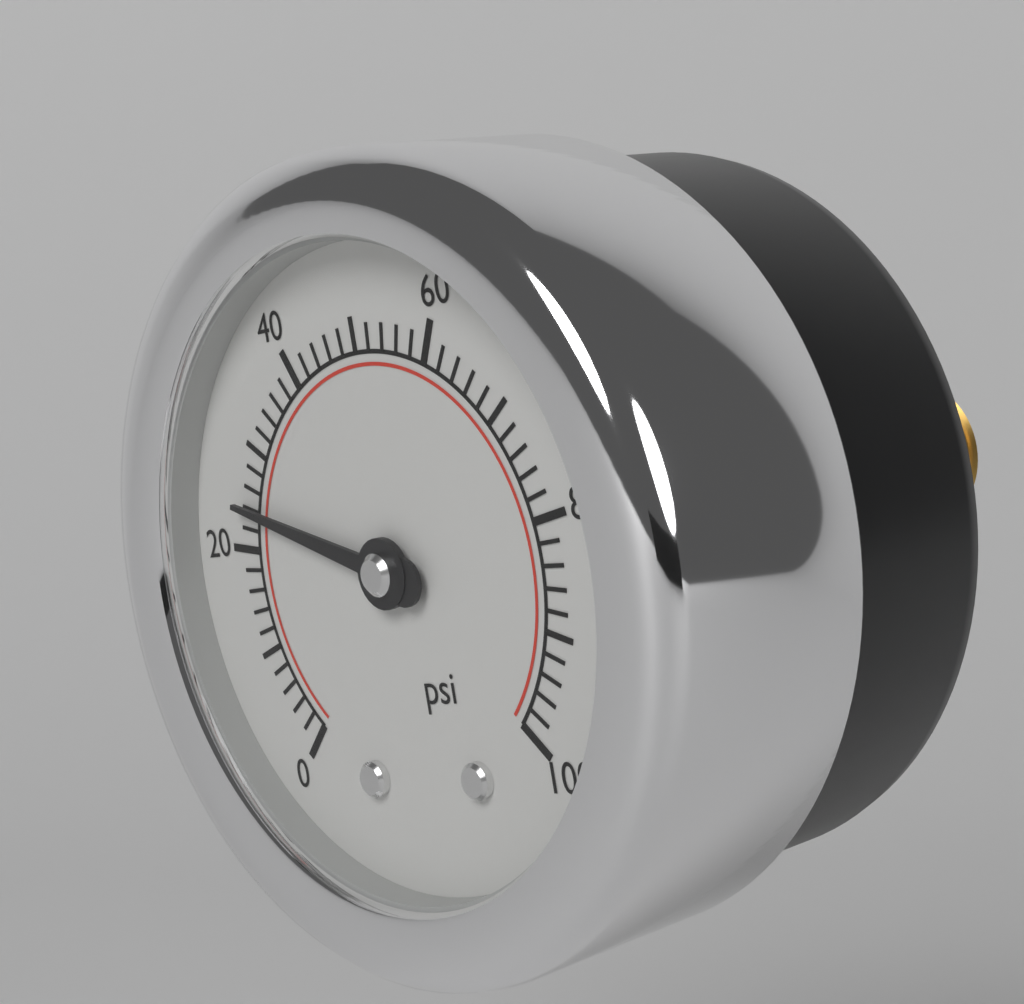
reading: 24 psi
